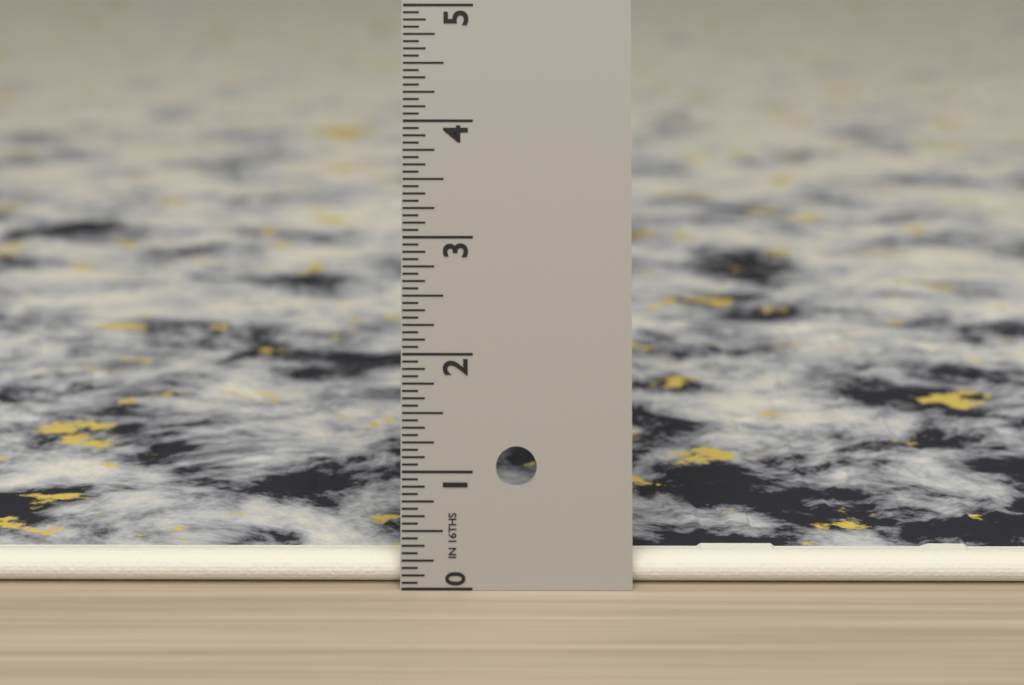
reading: 0.2500 in
